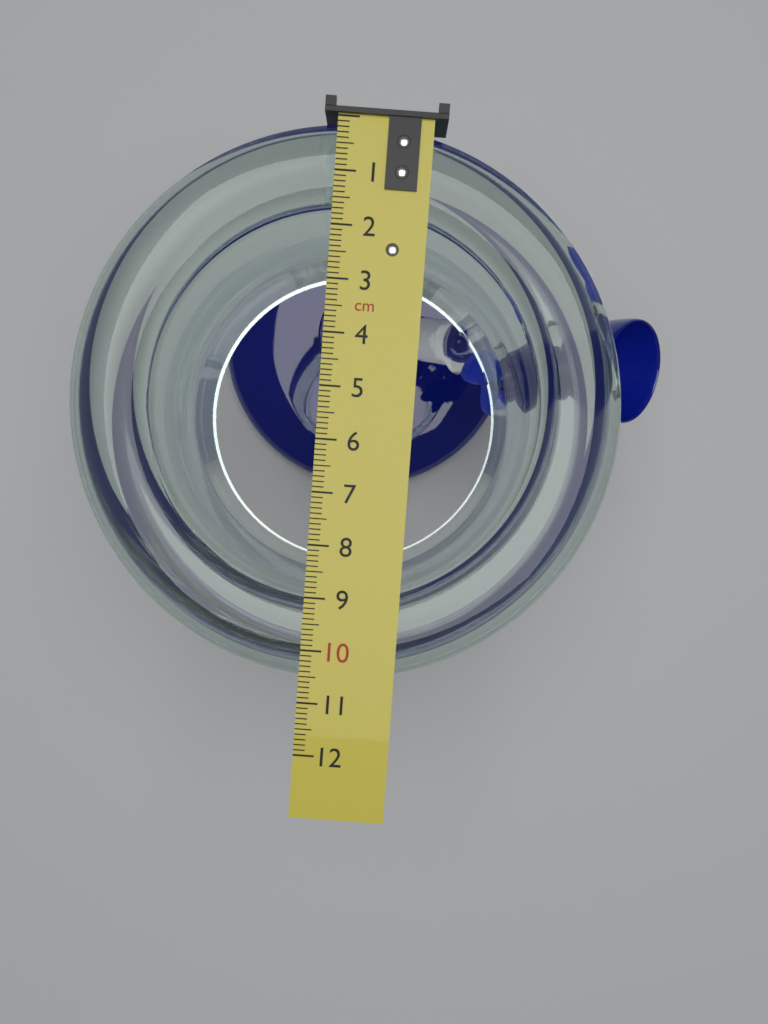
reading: 10.6 cm
